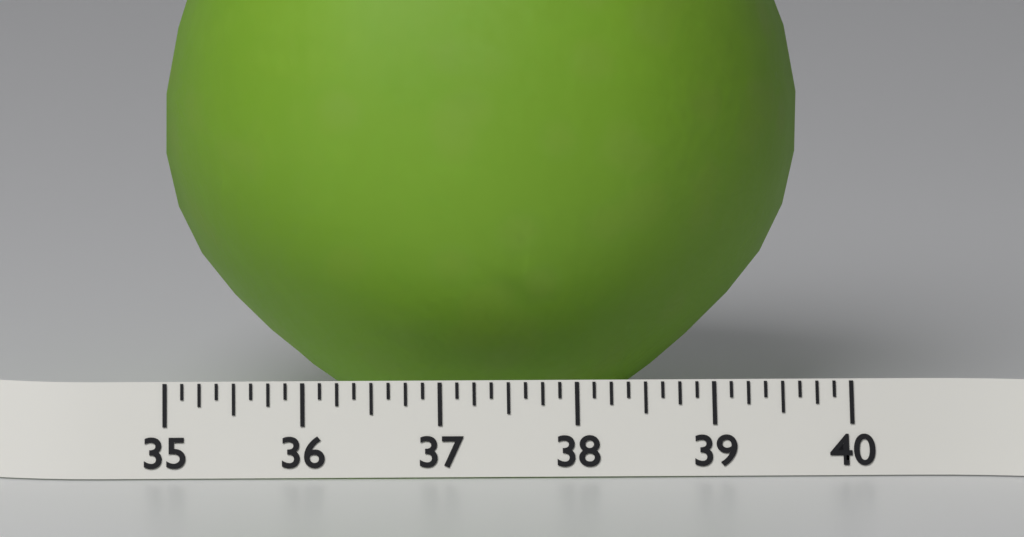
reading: 39.750 (no unit)
